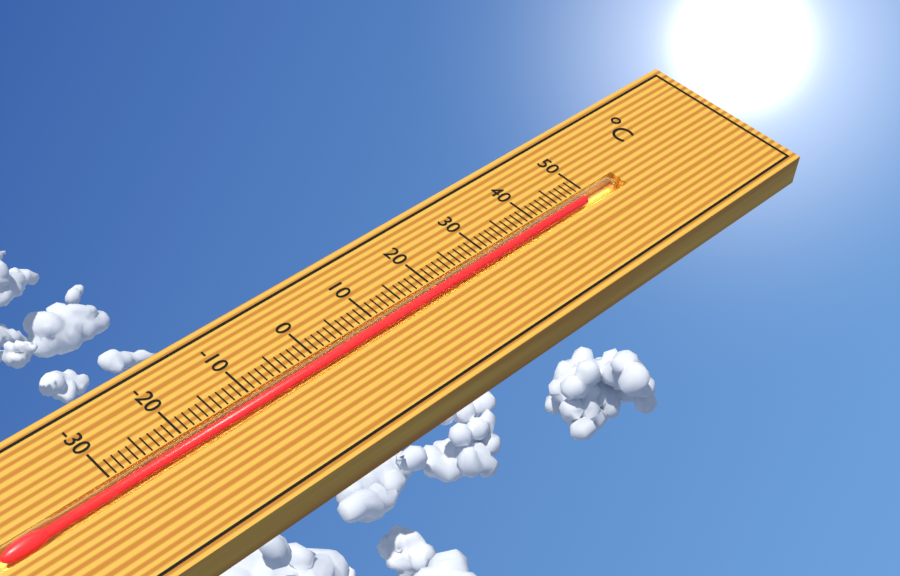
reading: 49 °C
